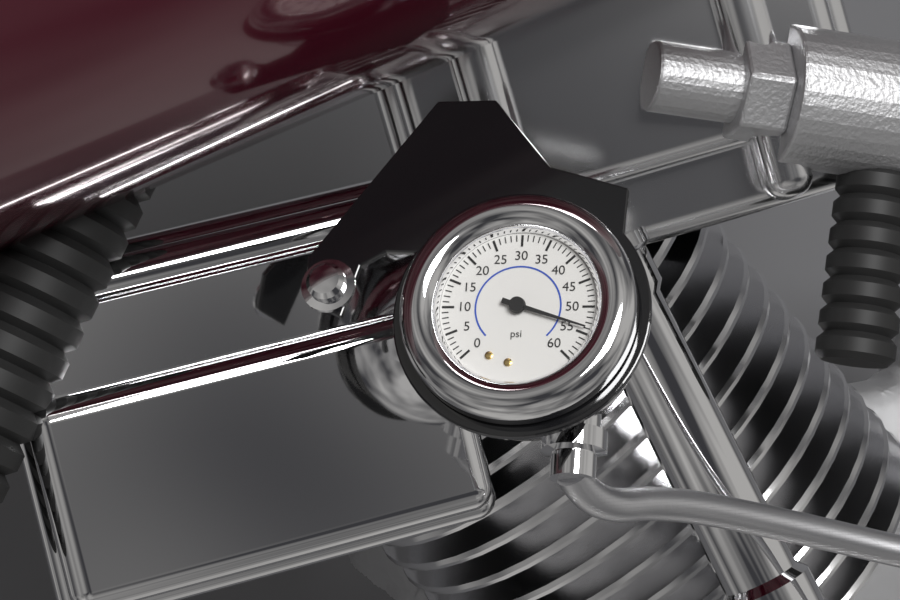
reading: 54 psi
